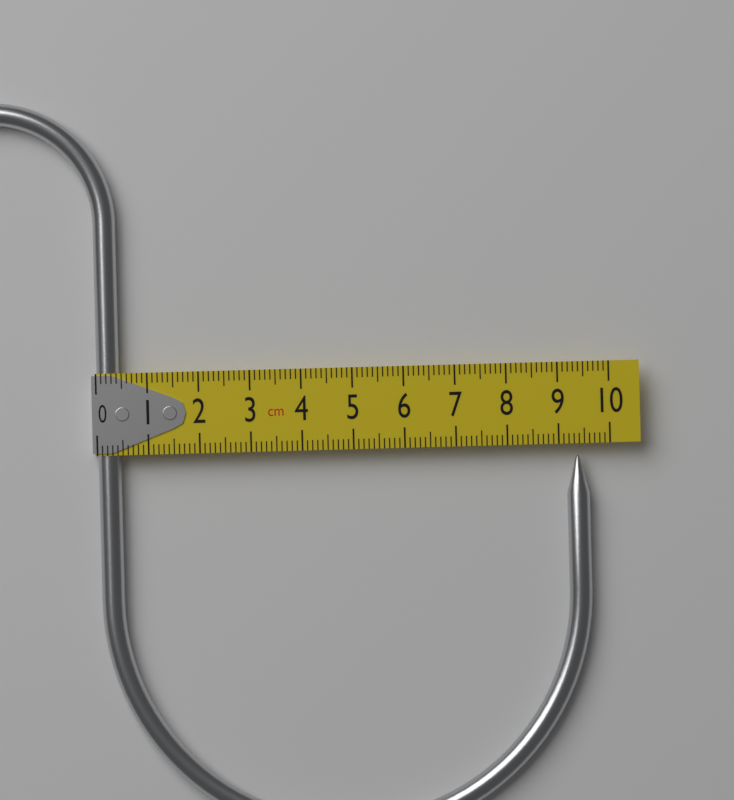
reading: 9.6 cm
